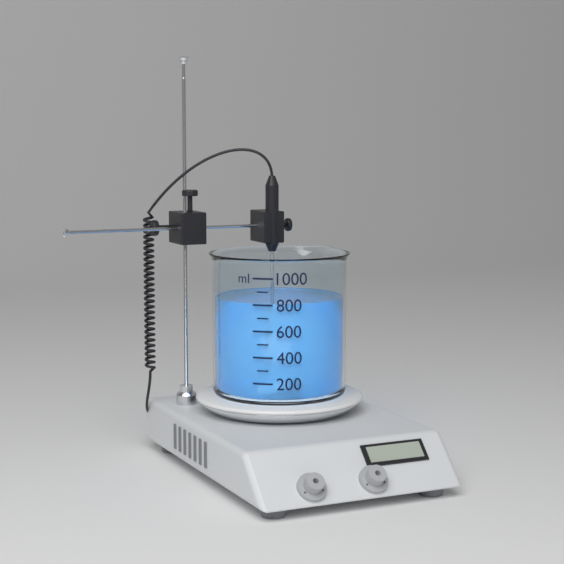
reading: 800 ml
